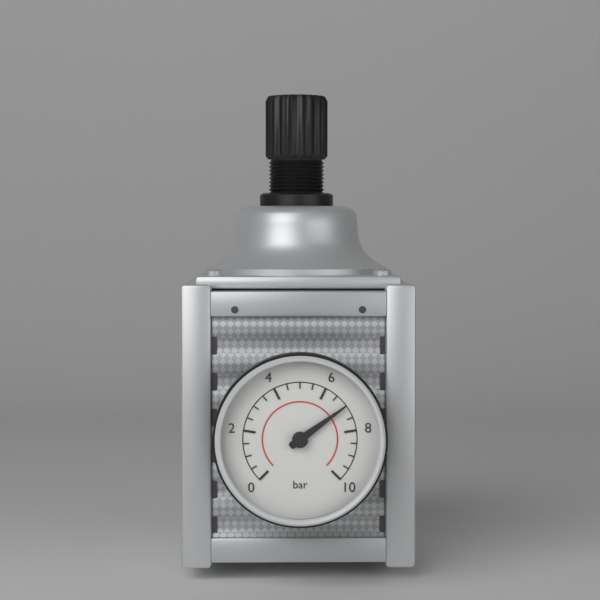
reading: 7.0 bar
